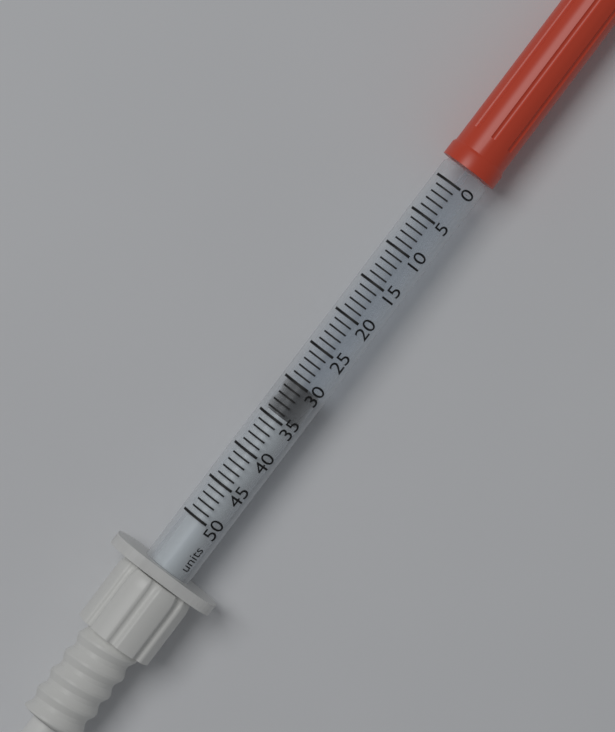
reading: 30 units
